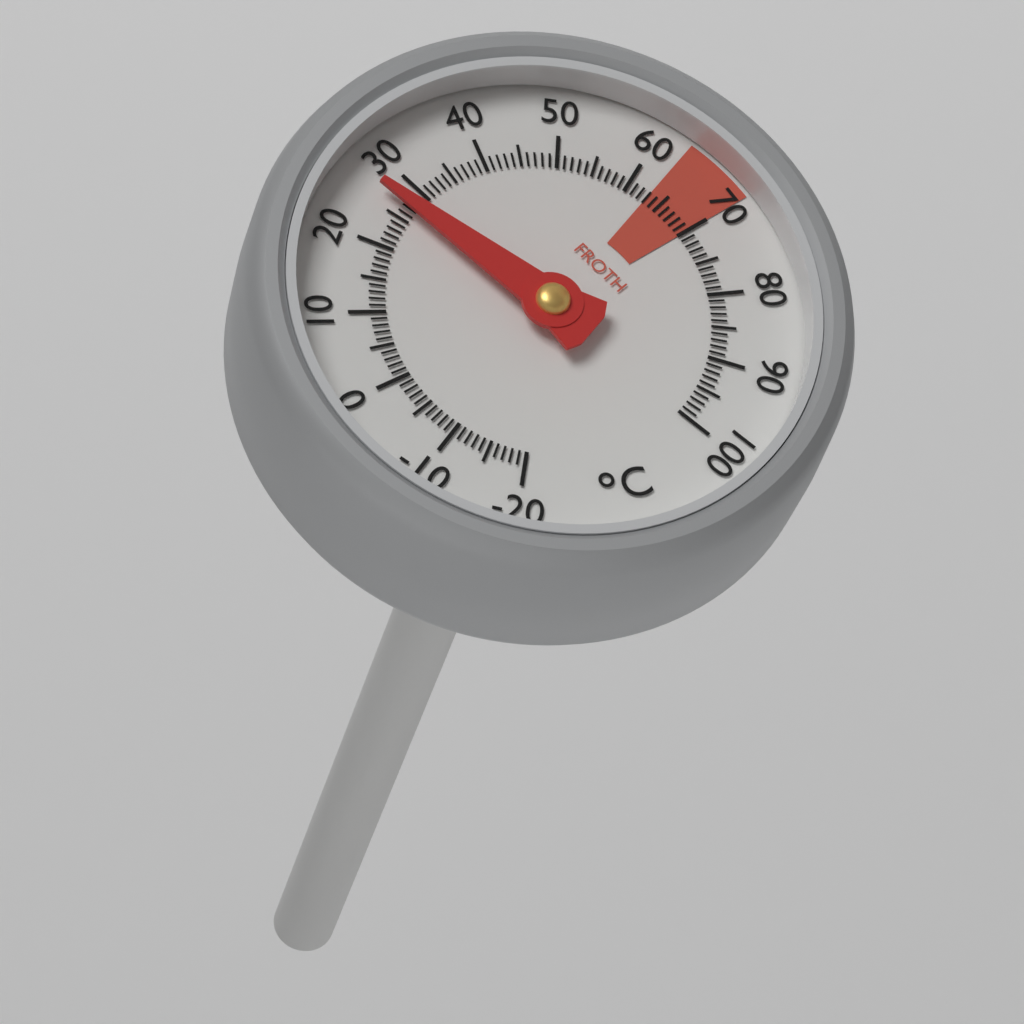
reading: 27 °C
